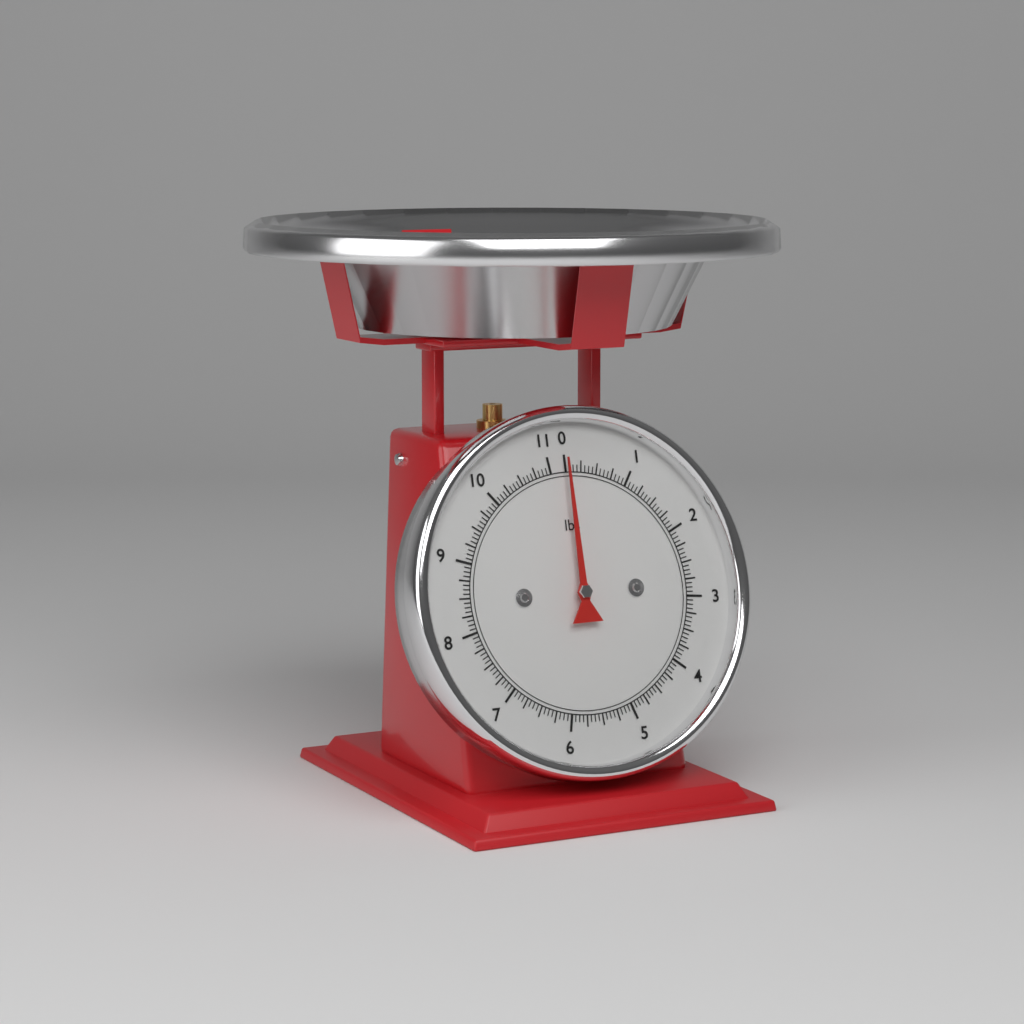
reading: 0.0000 lbs
